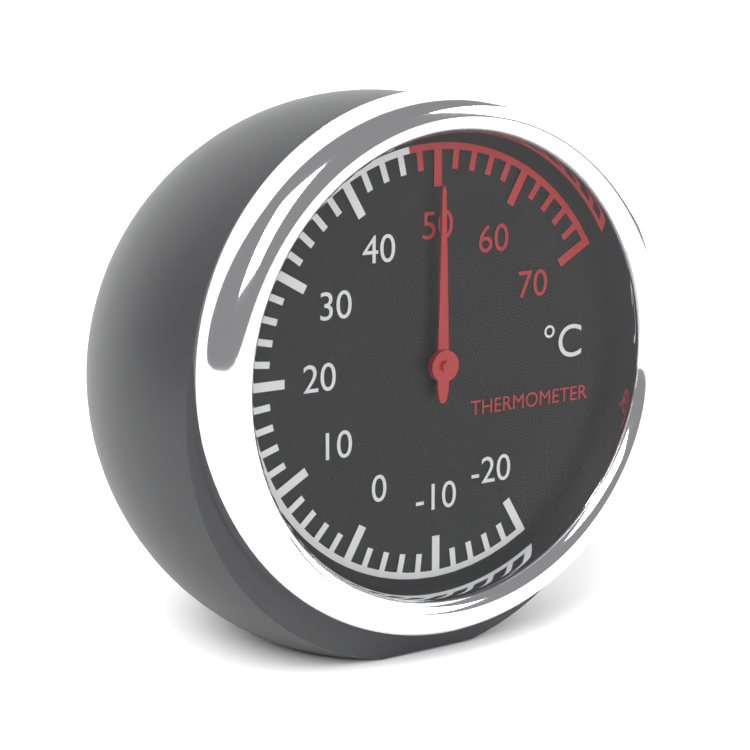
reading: 50 °C
